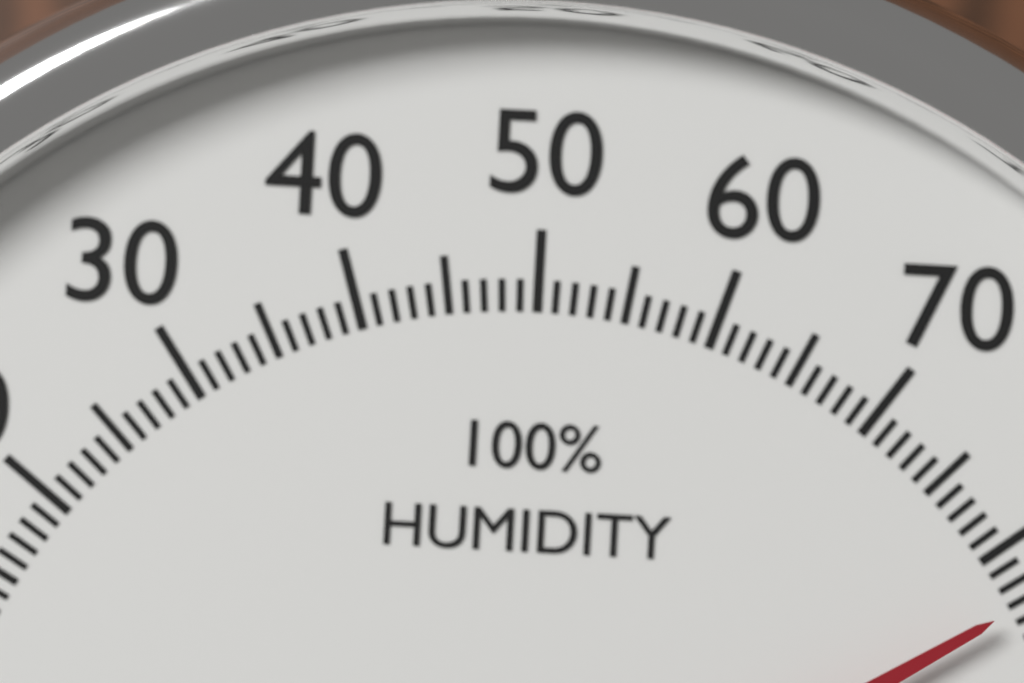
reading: 83 %
